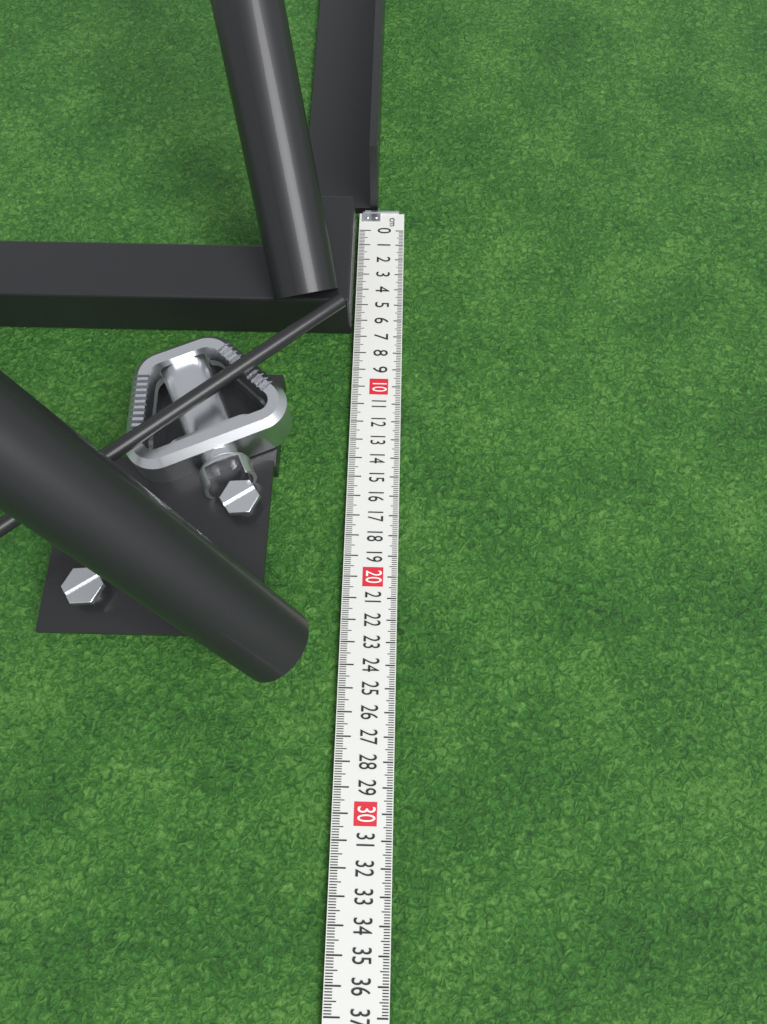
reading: 6.7 cm
